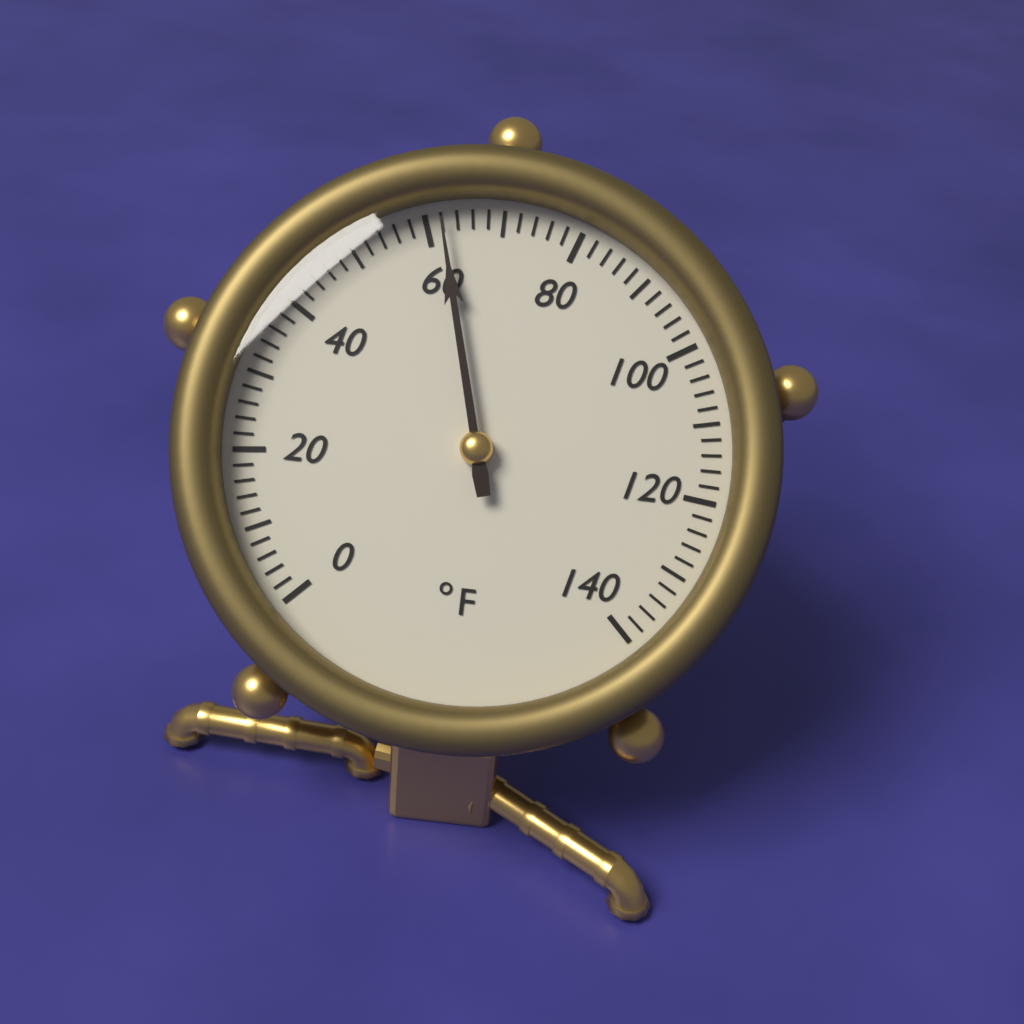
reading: 62 °F
